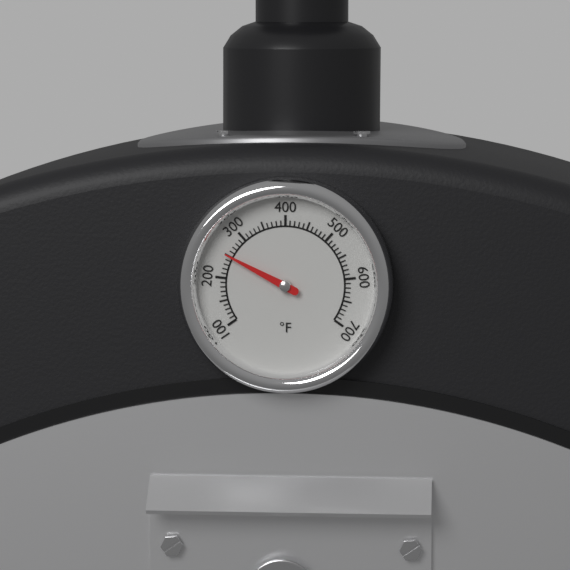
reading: 250 °F
